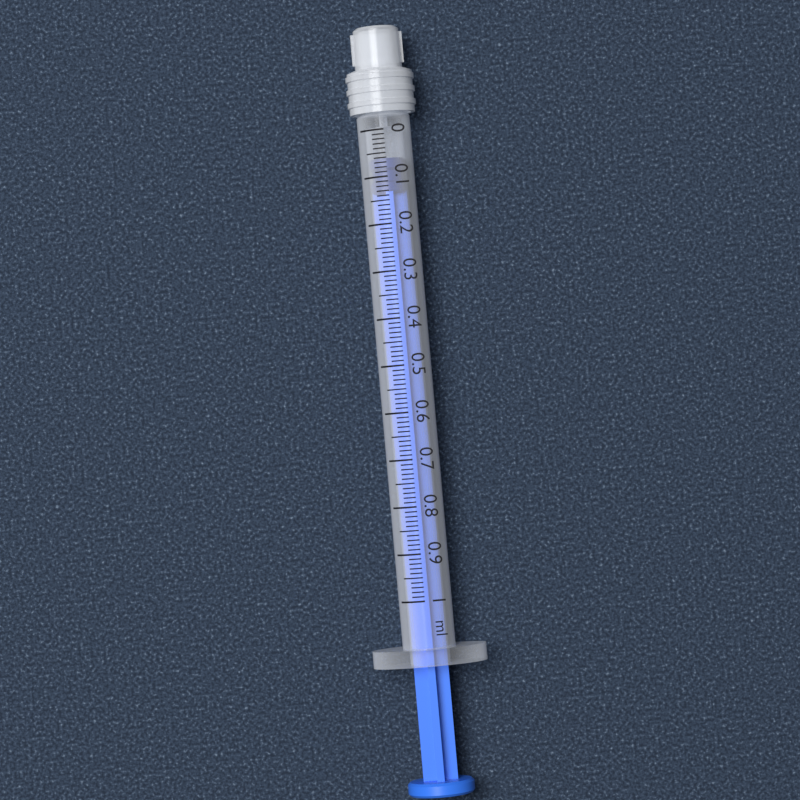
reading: 0.06 ml
